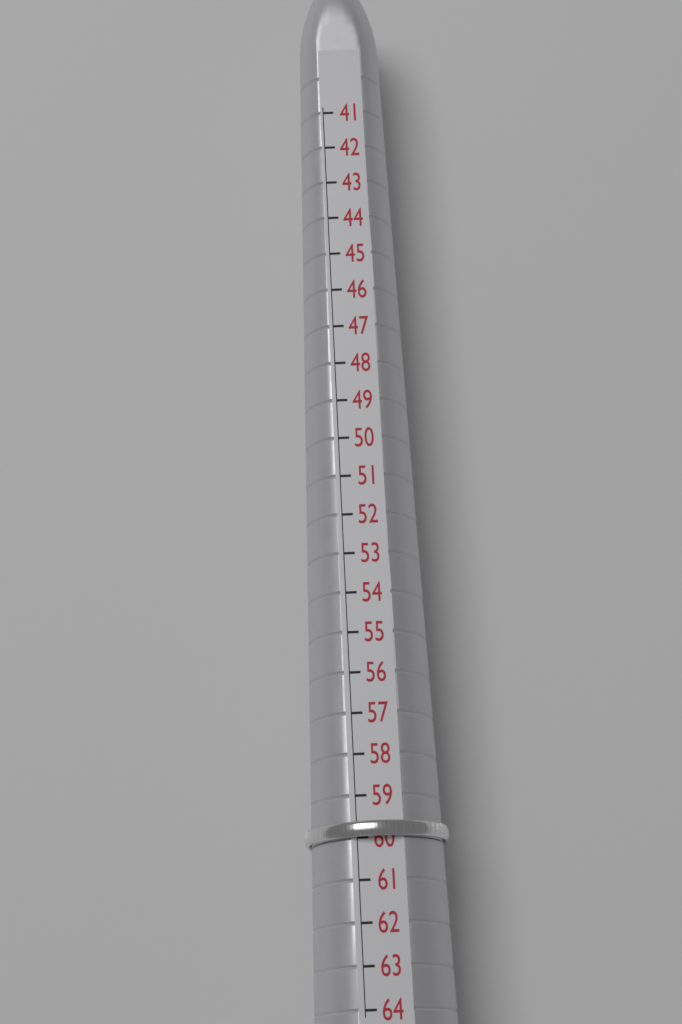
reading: 60 (no unit)
